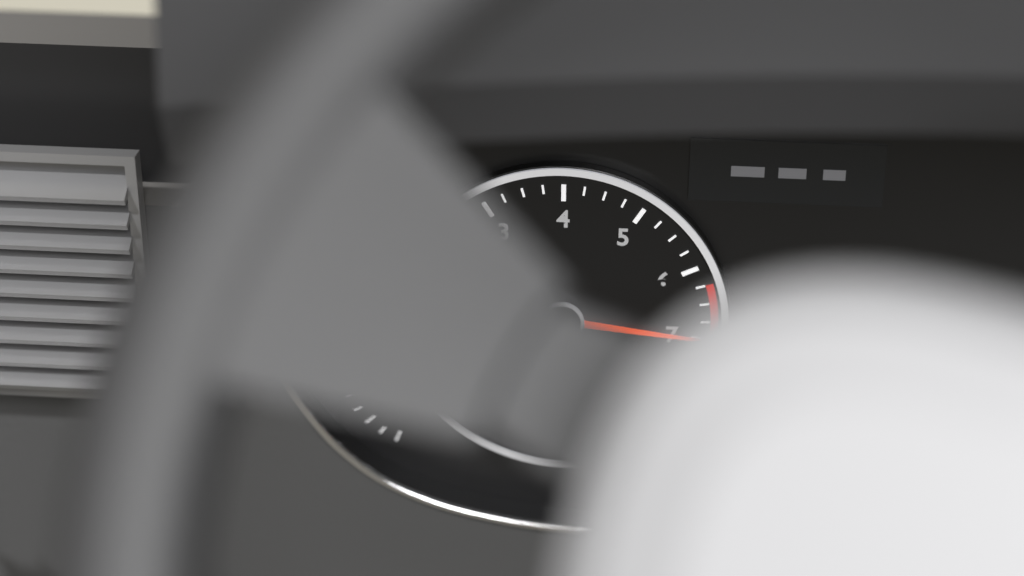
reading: 7.00 x1000 rpm
